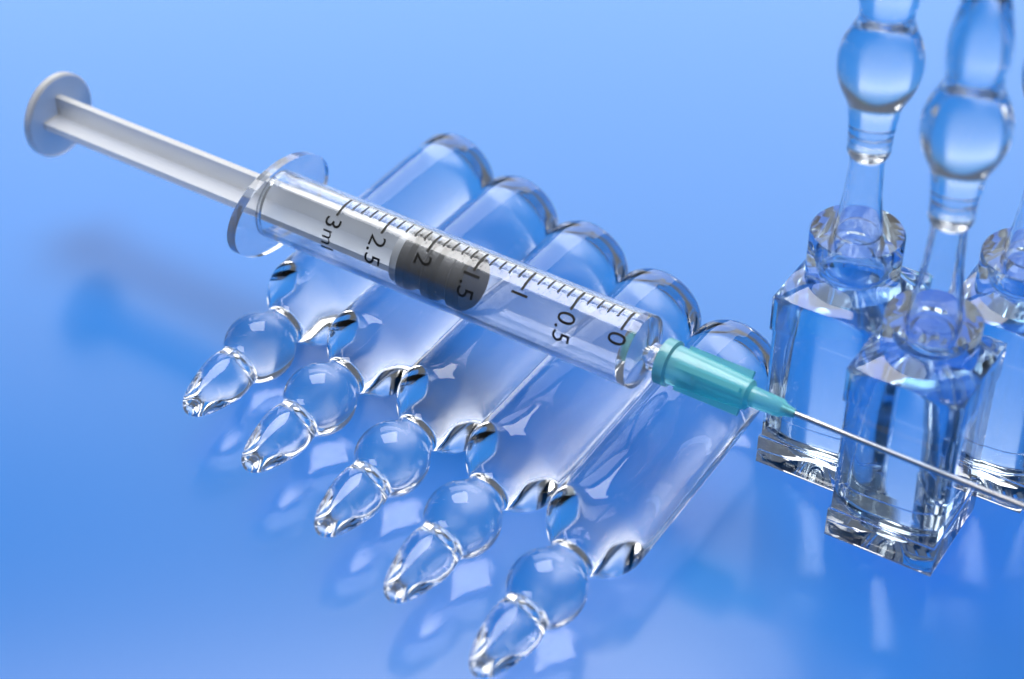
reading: 1.6 ml
